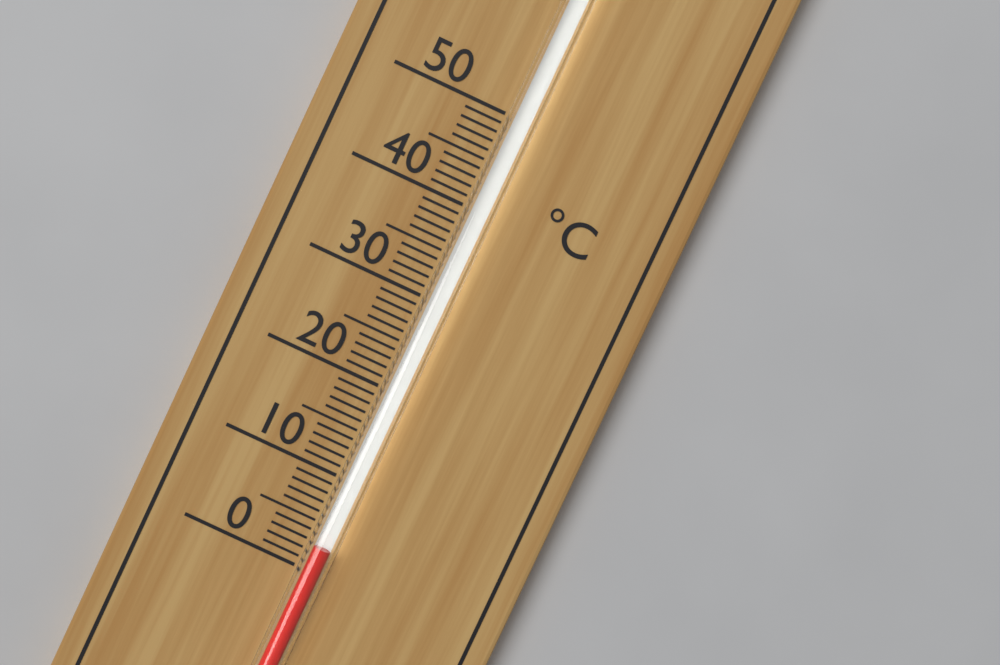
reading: 3 °C
